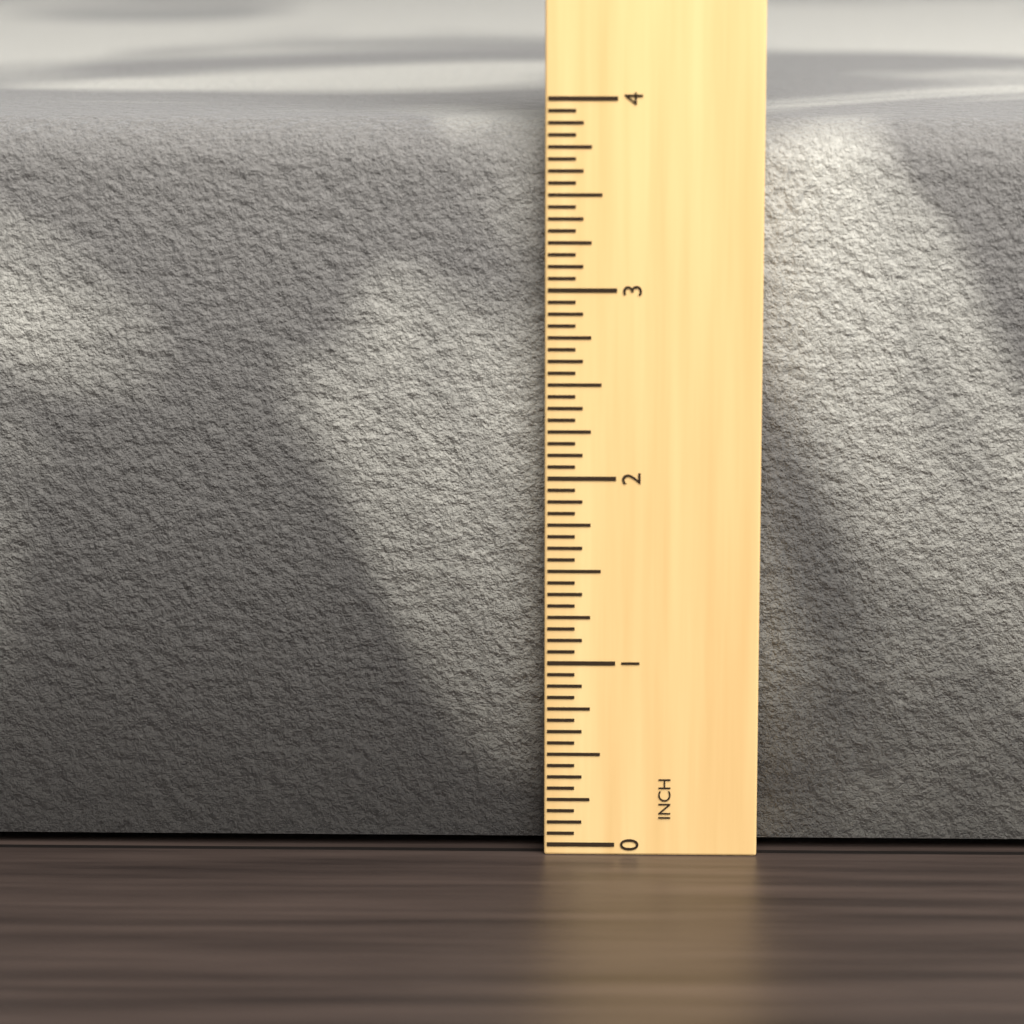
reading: 3.8750 in
